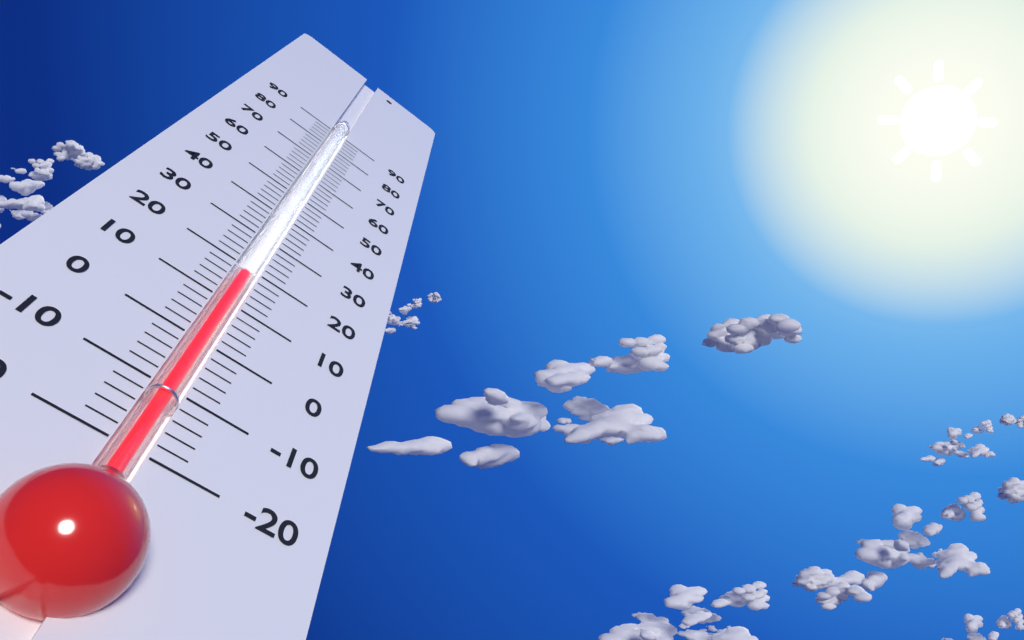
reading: 18 (no unit)
